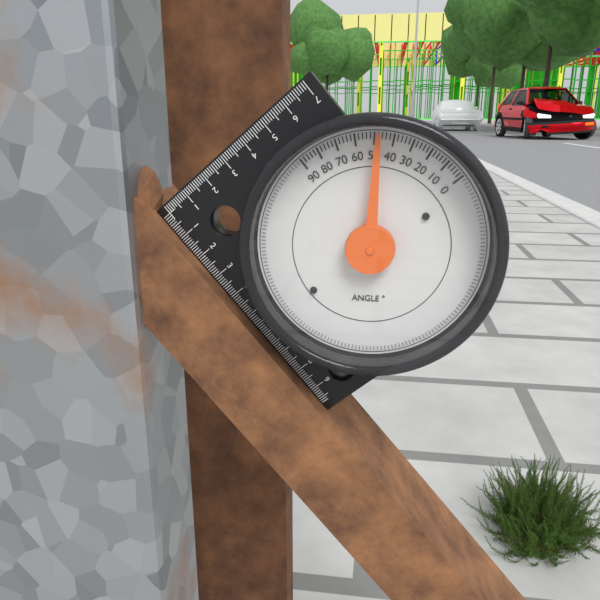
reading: 48 °
